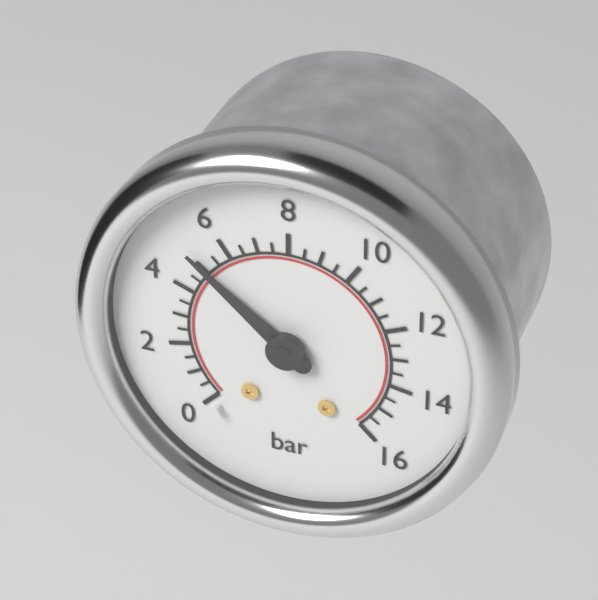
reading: 5.0 bar
